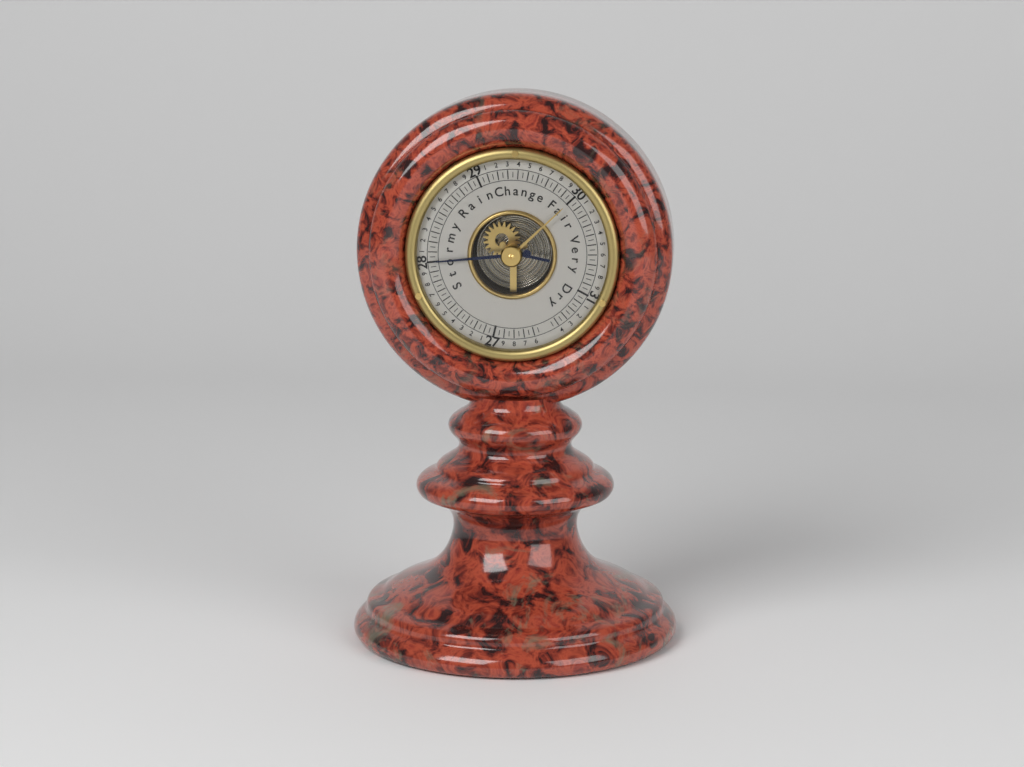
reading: 28.00 (no unit)
